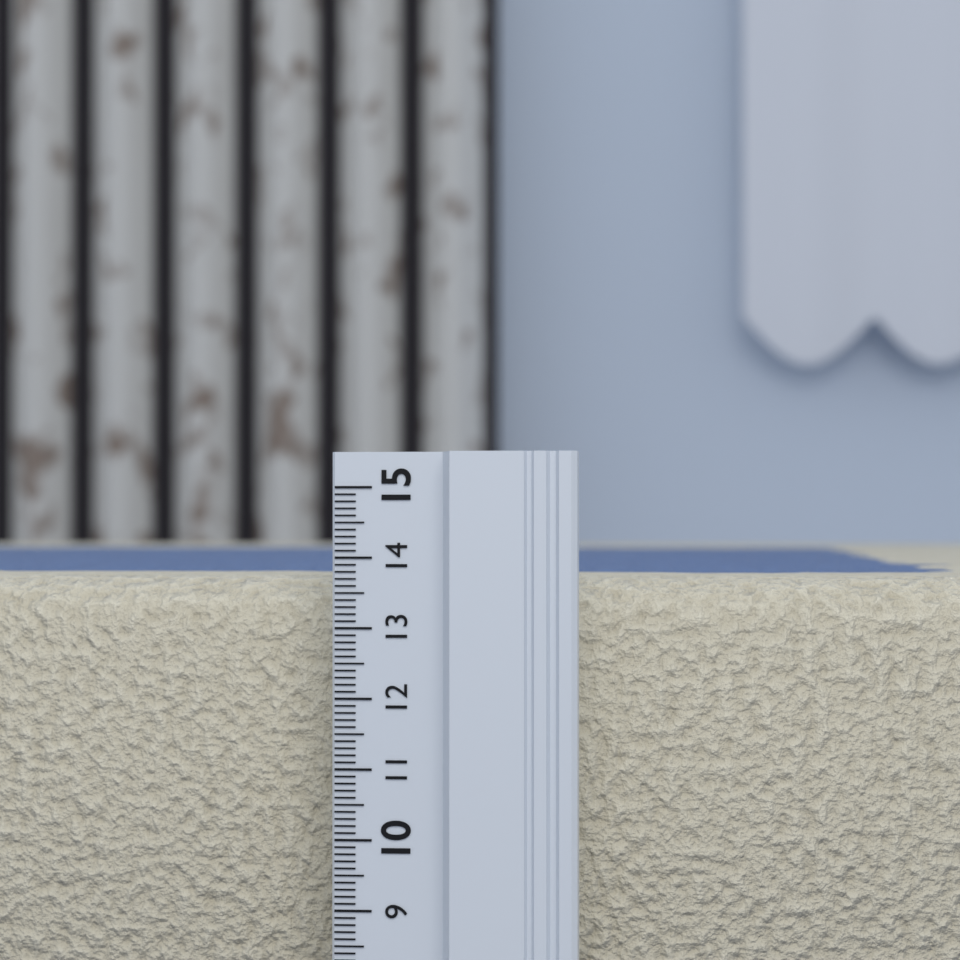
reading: 13.7 (no unit)
